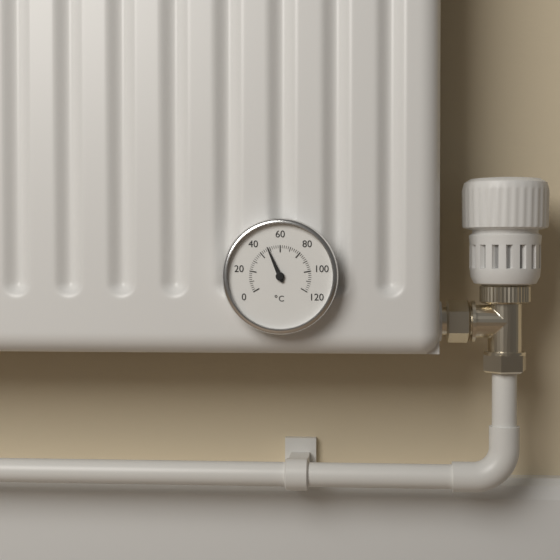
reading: 48 °C
